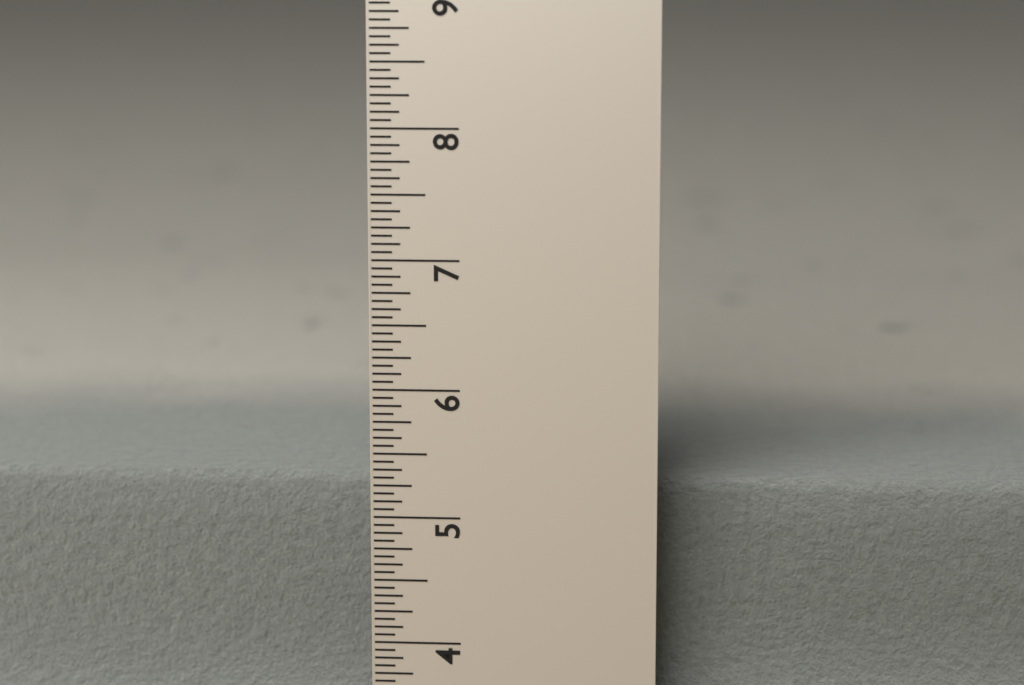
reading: 5.1875 in
